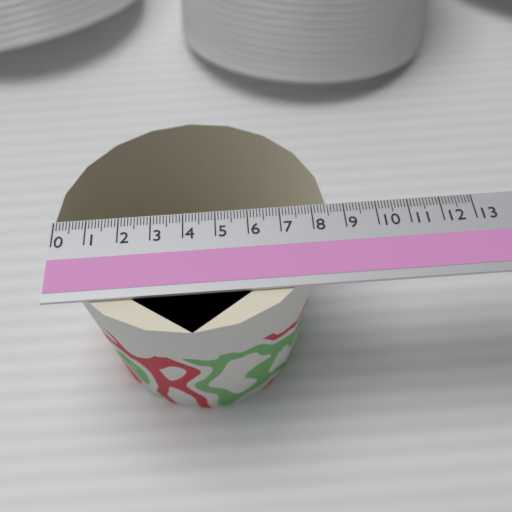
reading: 8.5 (no unit)
